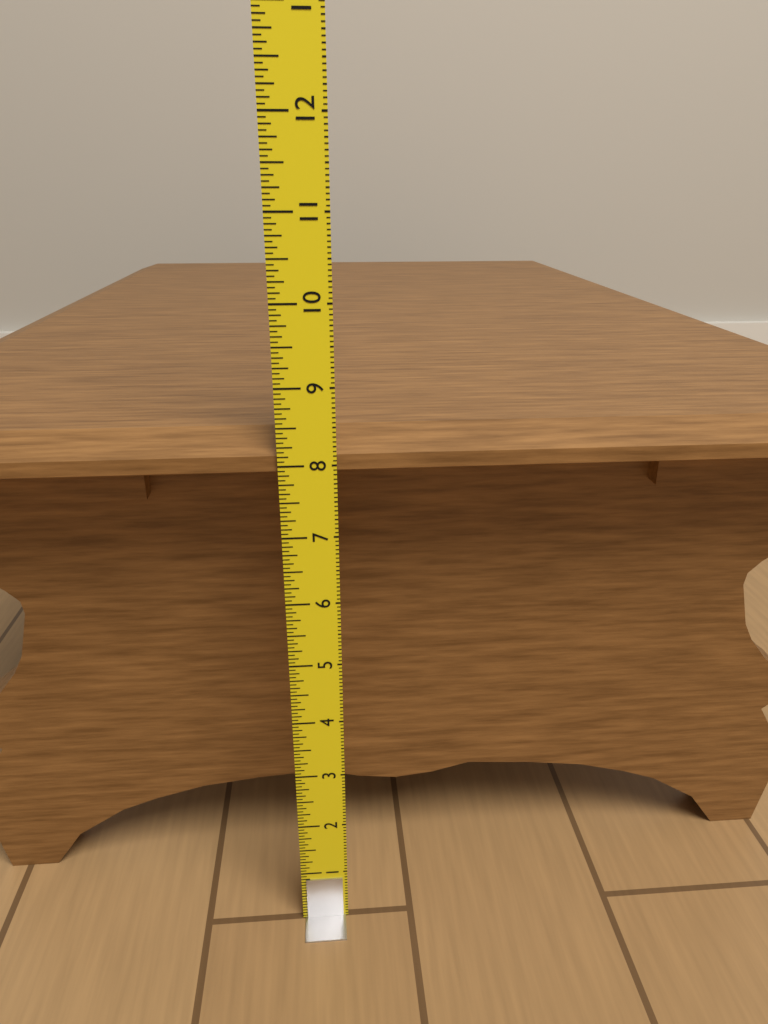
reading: 8.3750 in
